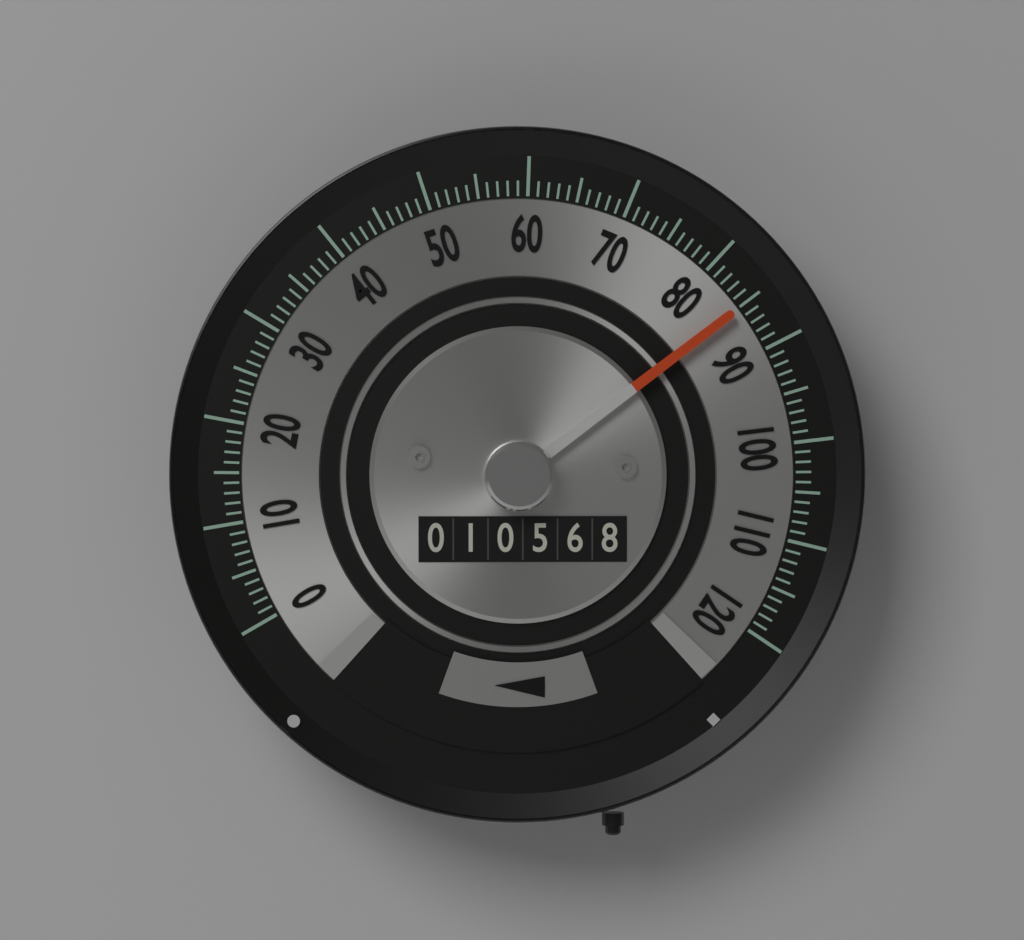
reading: 85 (no unit)
